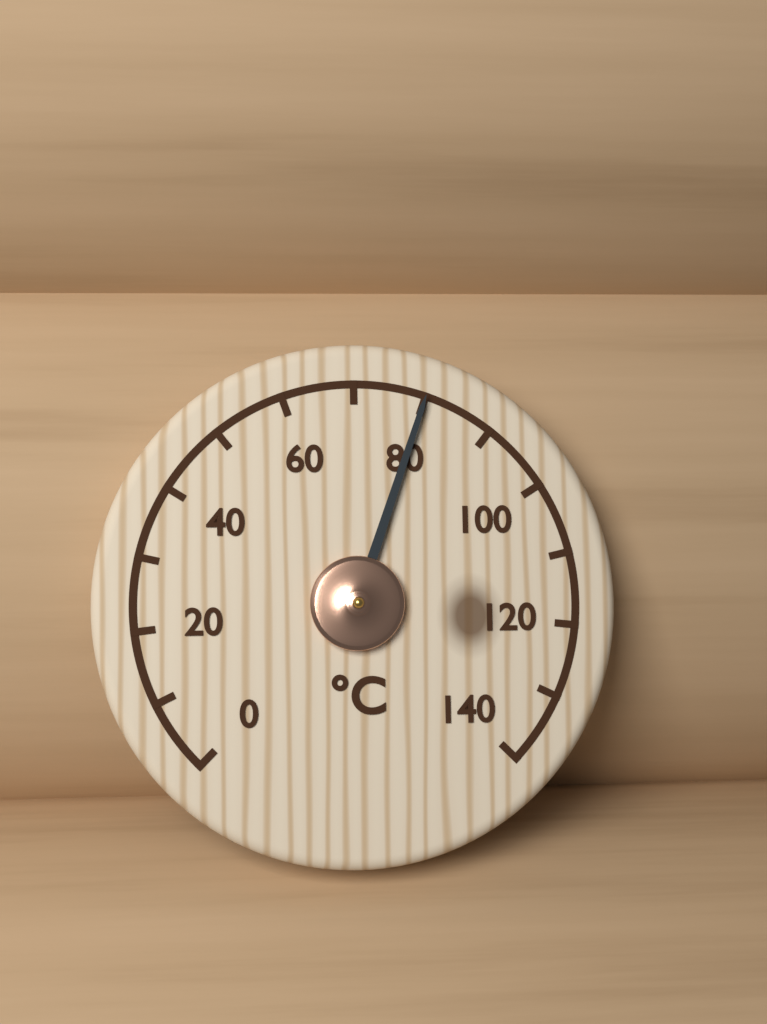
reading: 80 °C
